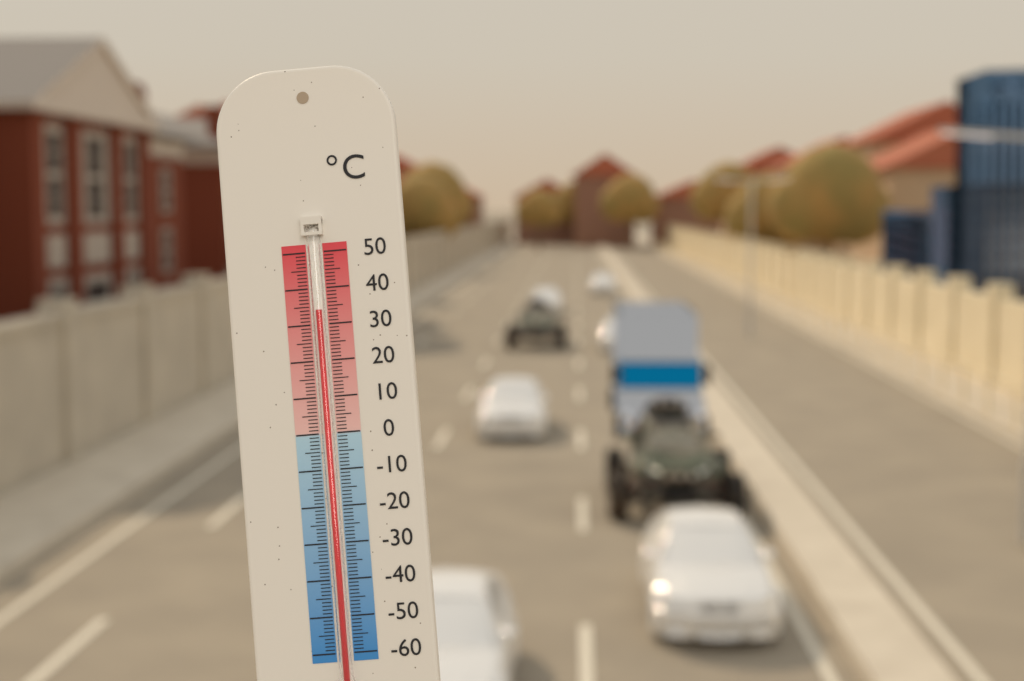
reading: 34 °C
